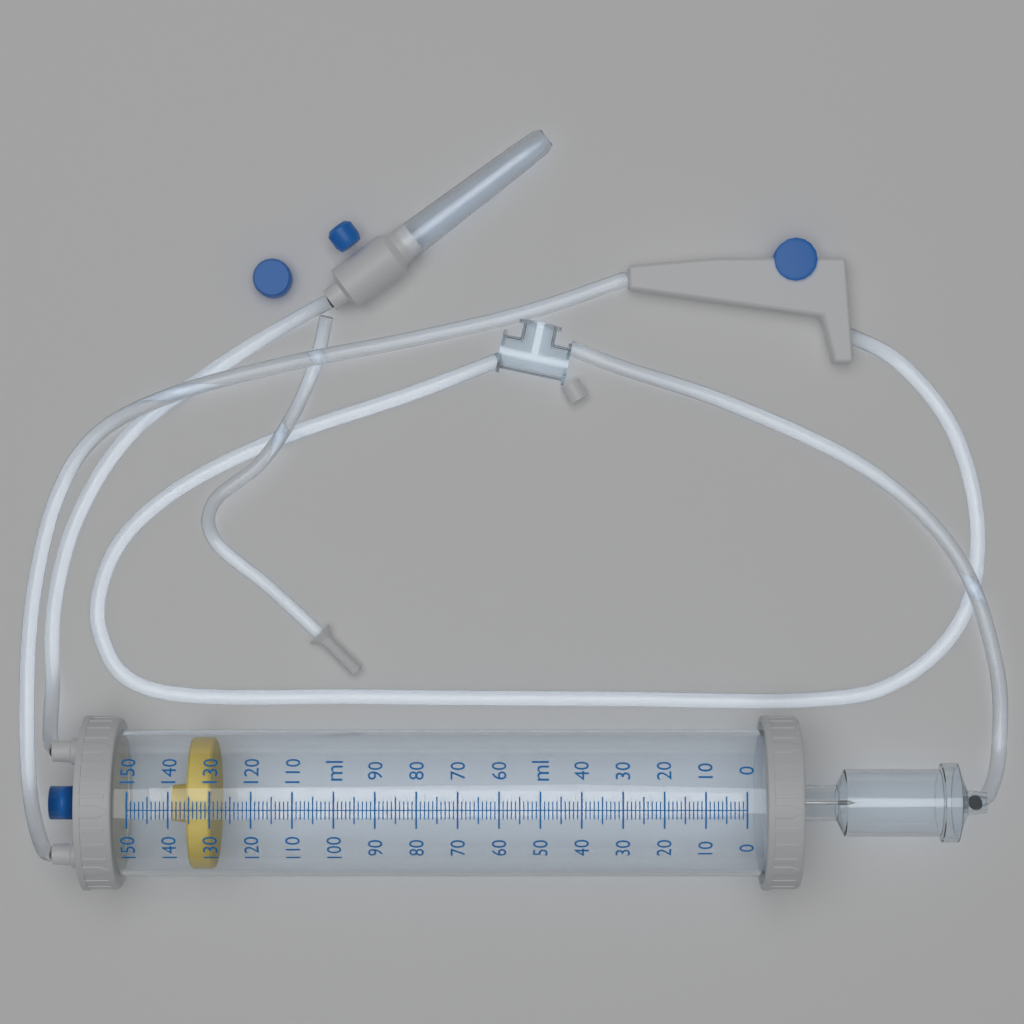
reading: 130 ml
